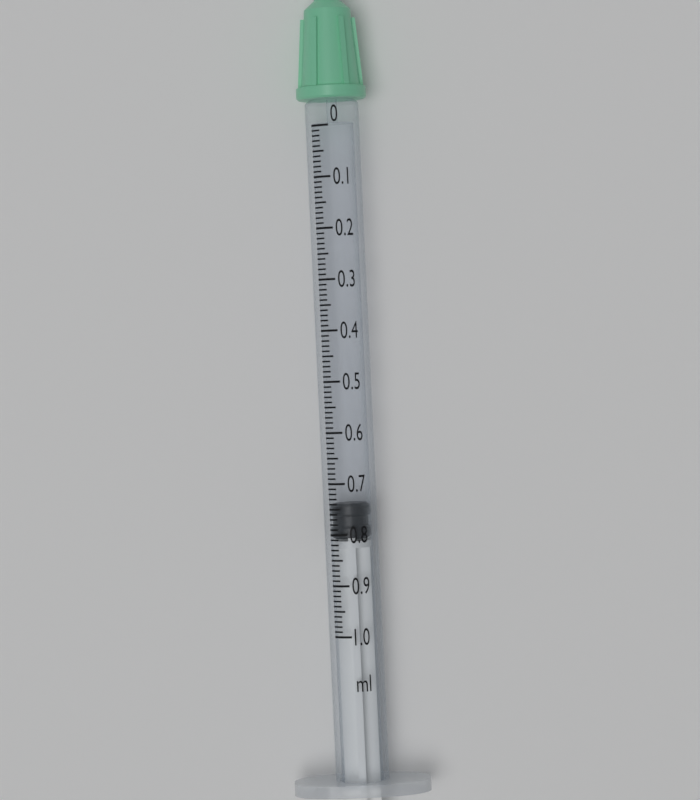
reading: 0.74 ml
